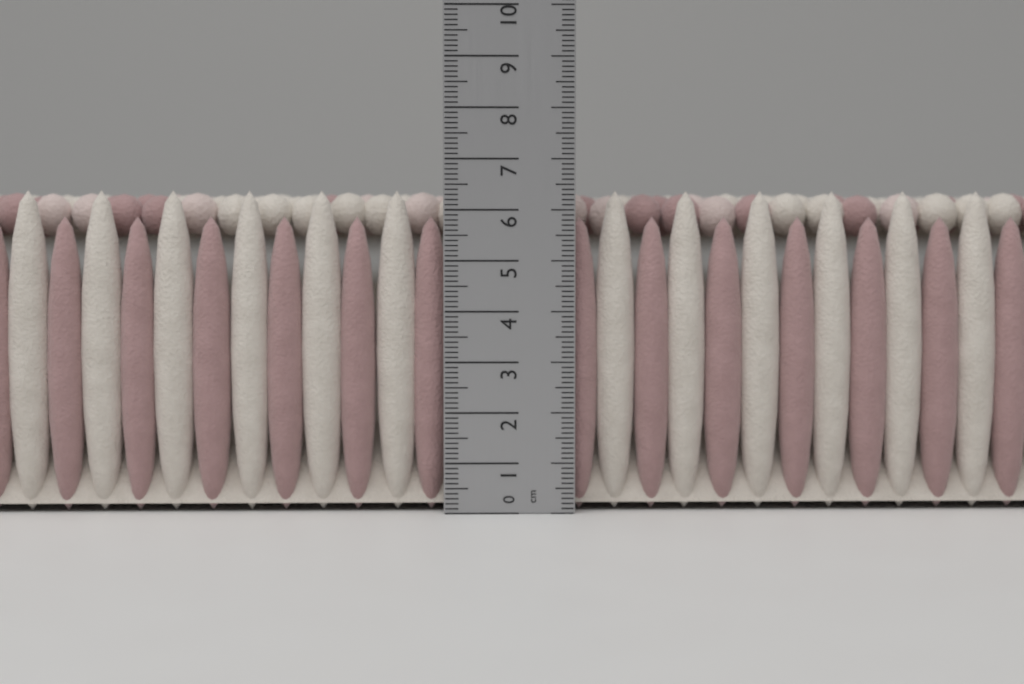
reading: 6.4 cm
